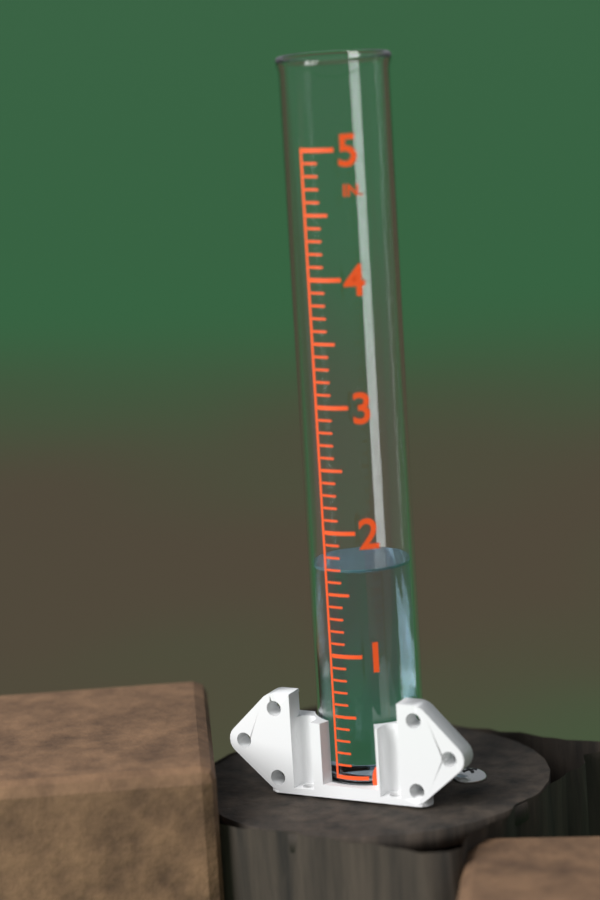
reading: 1.7 in
